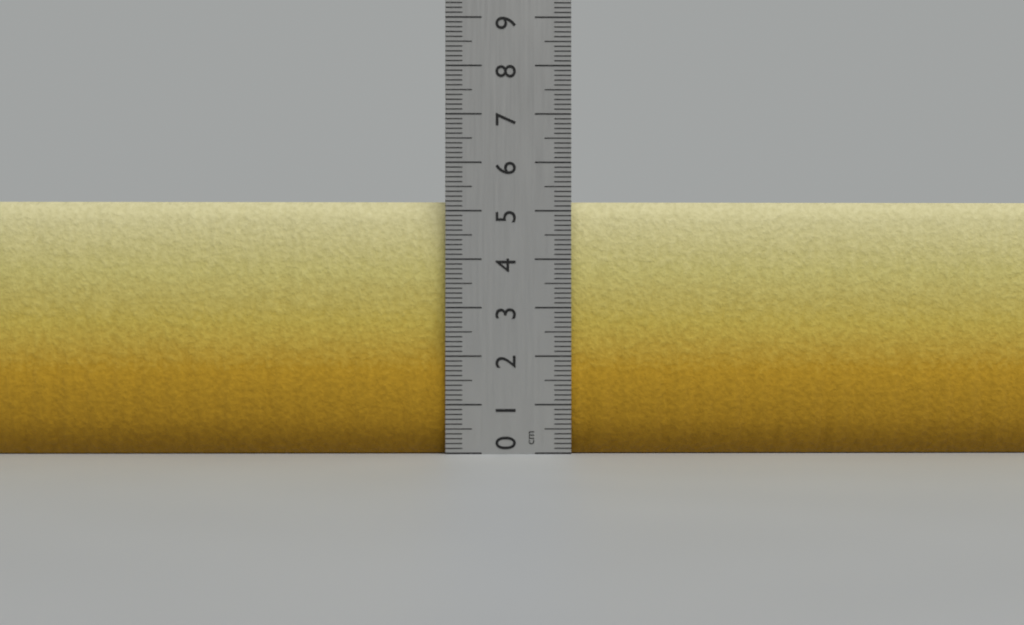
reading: 5.2 cm
